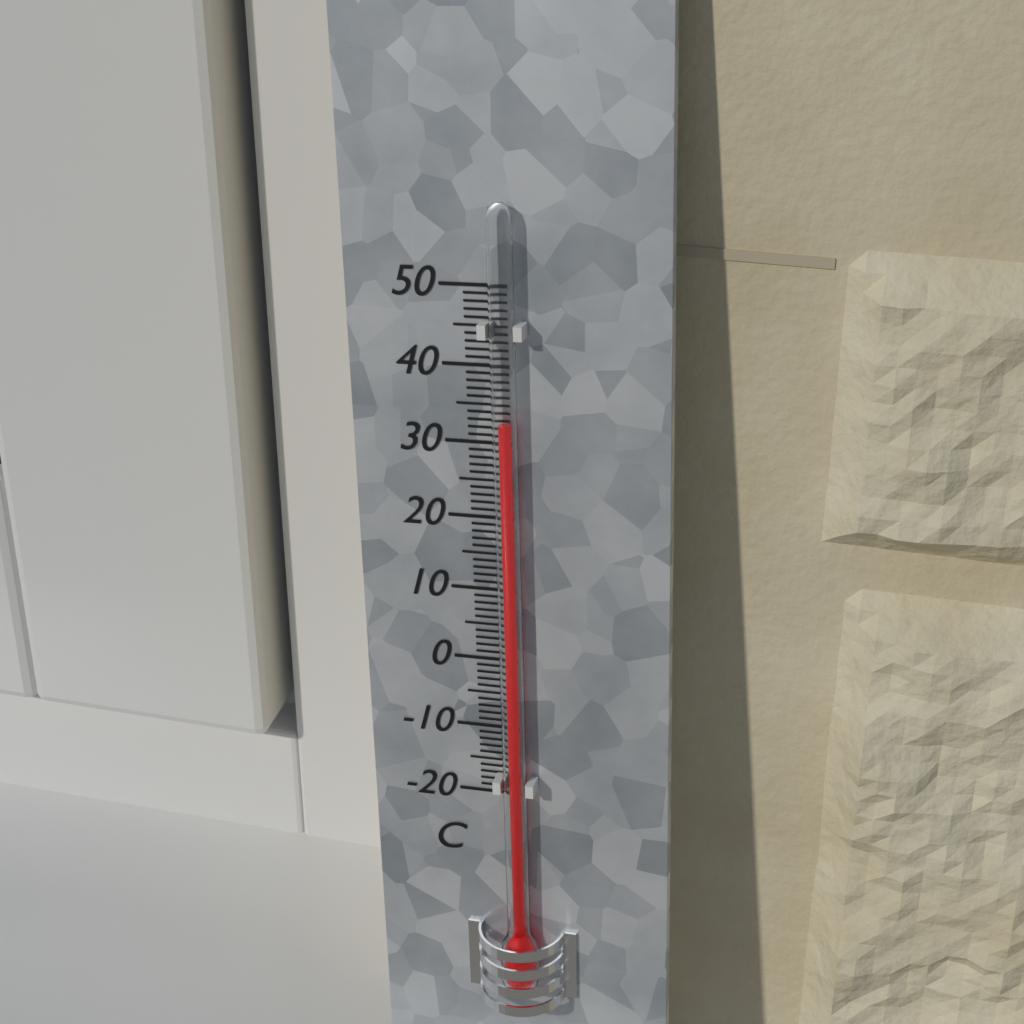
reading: 33 °C
